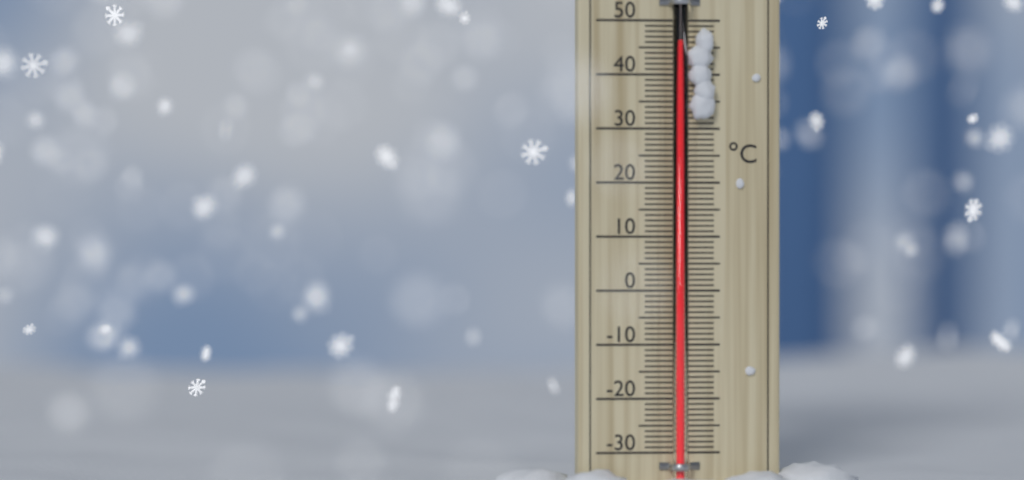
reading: 45 °C
